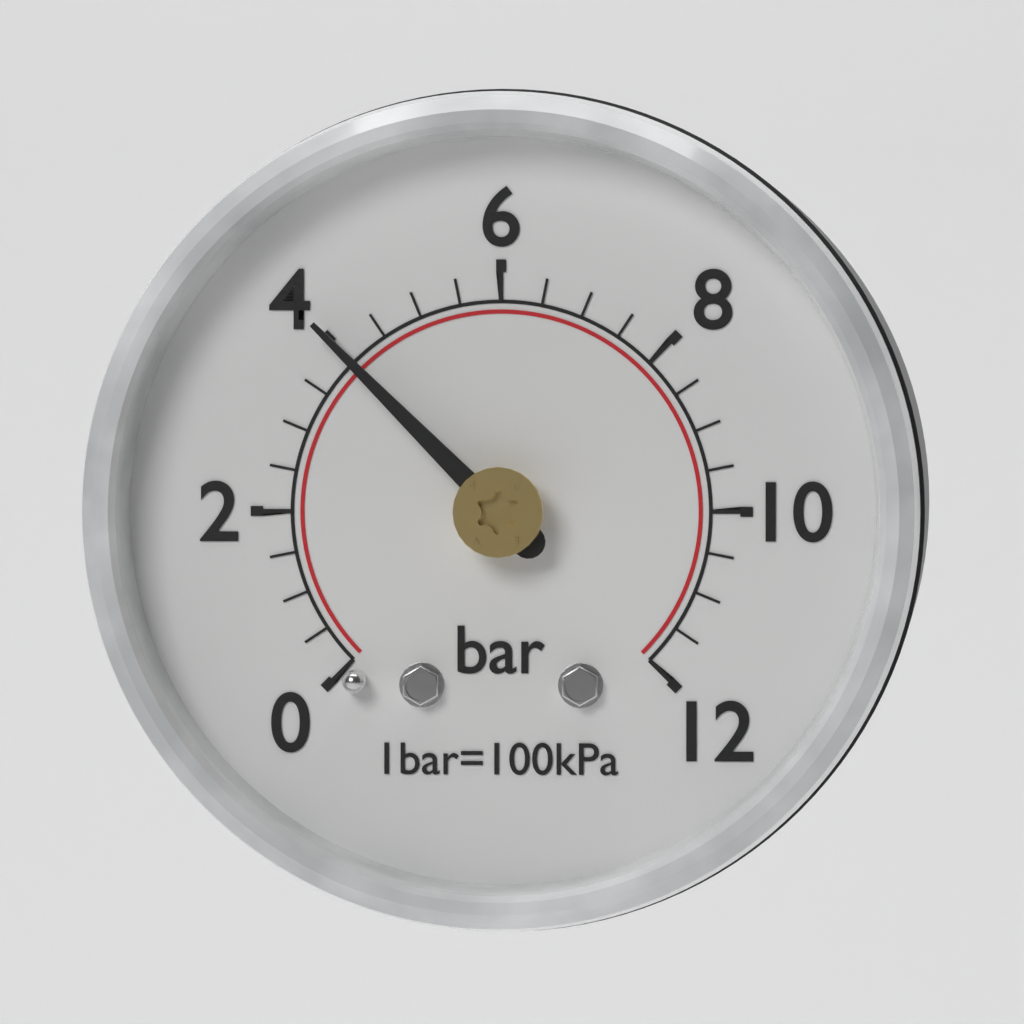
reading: 4.0 bar
